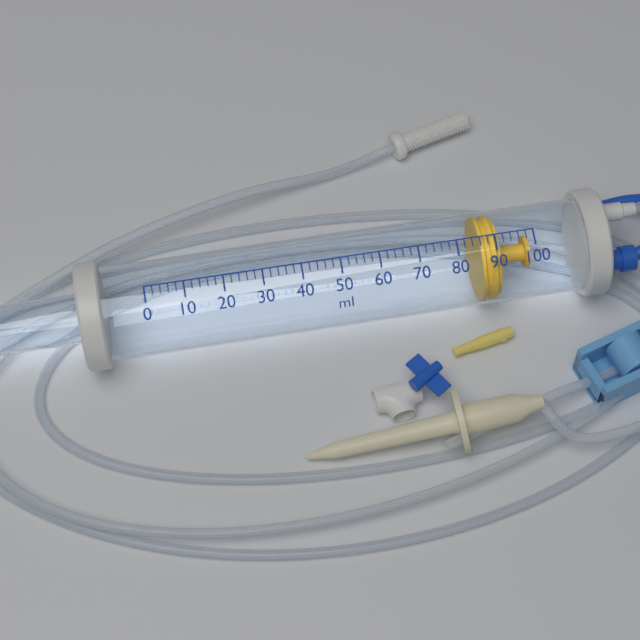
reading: 86 ml
